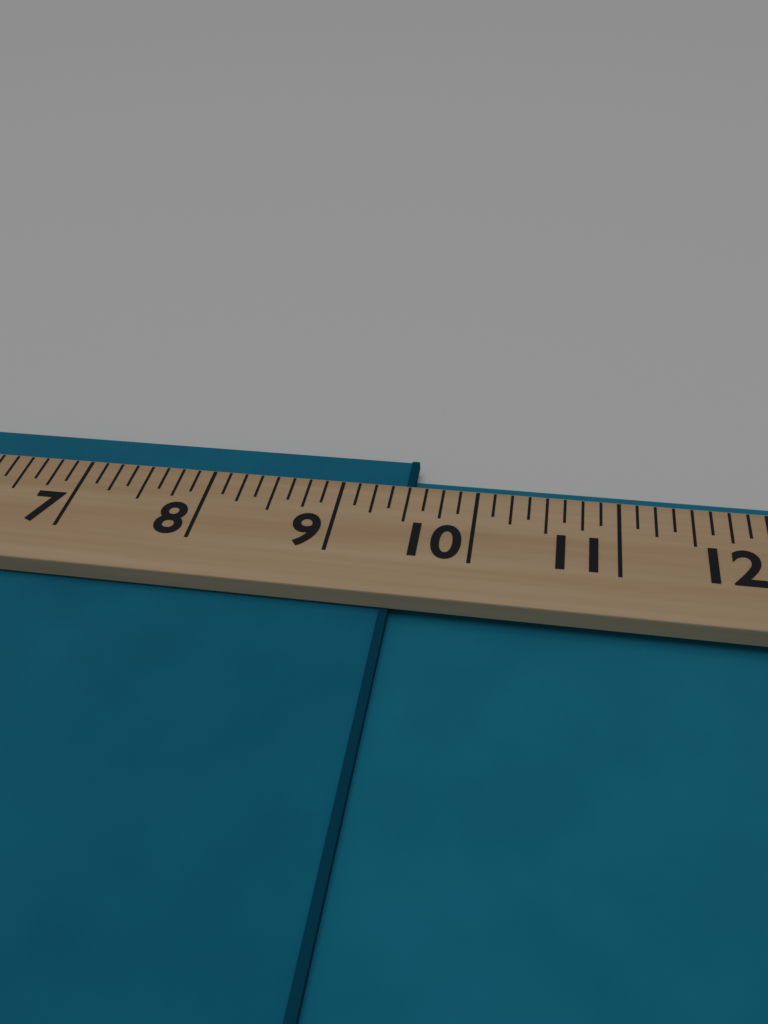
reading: 9.500 (no unit)
